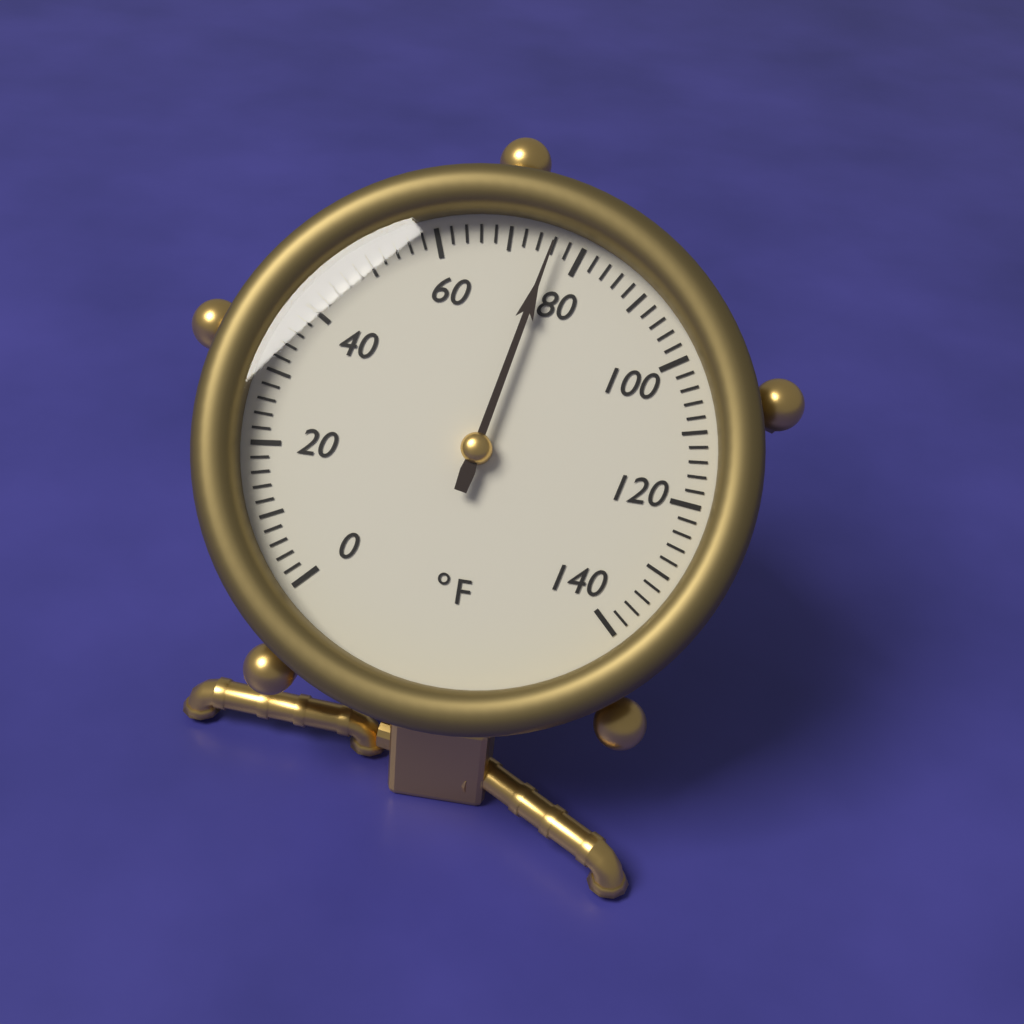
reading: 76 °F
